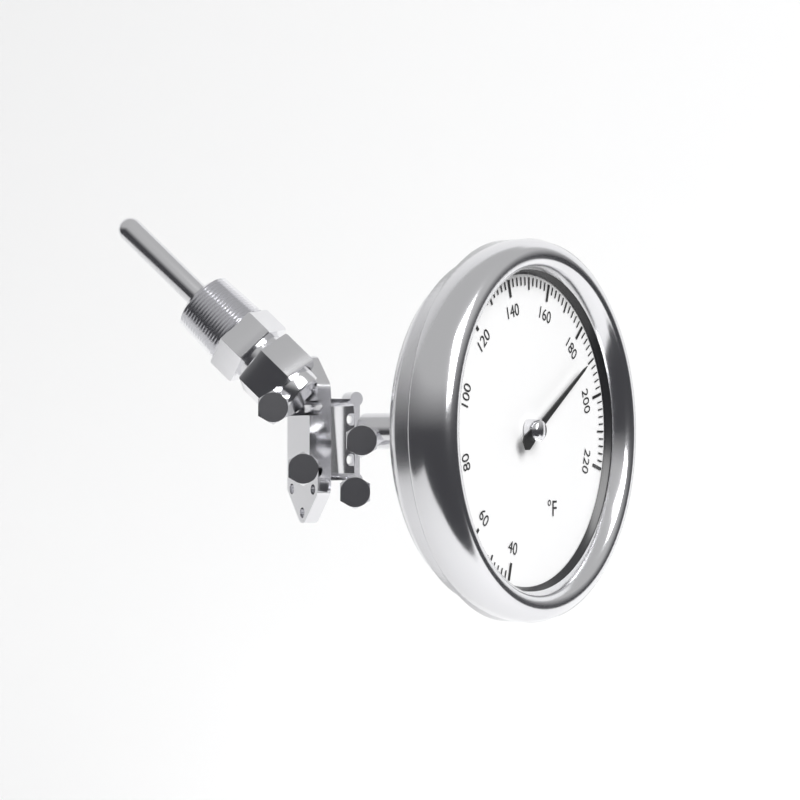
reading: 188 °F
